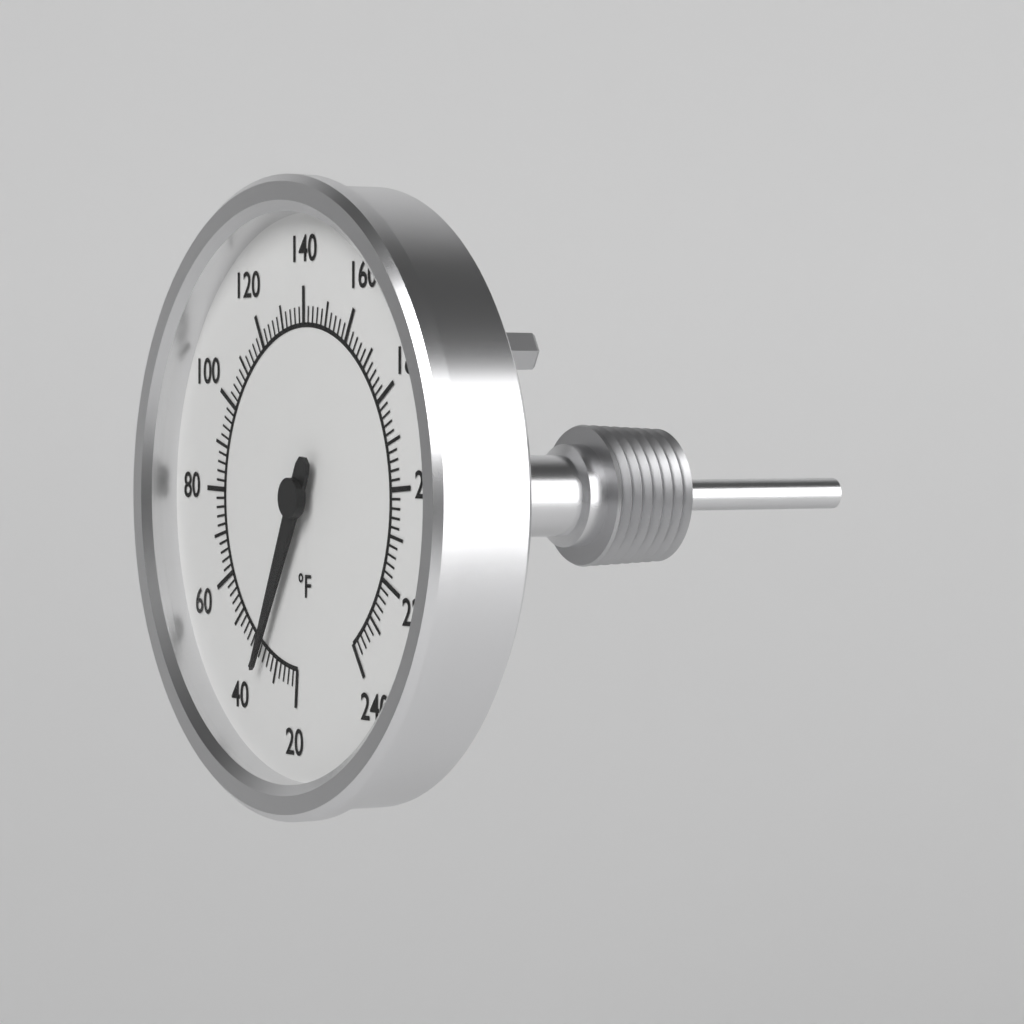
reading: 36 °F
